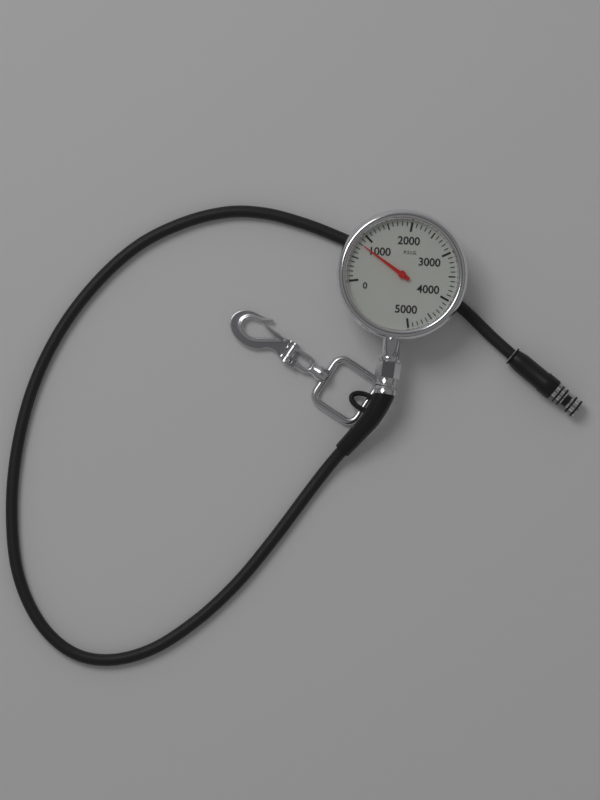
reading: 800 psi
